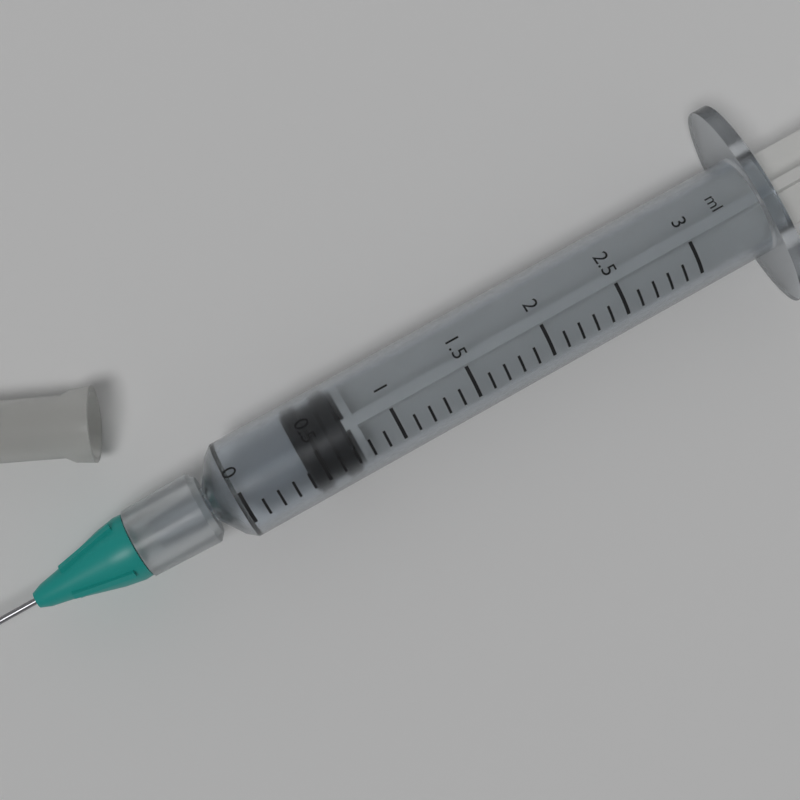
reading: 0.4 ml
